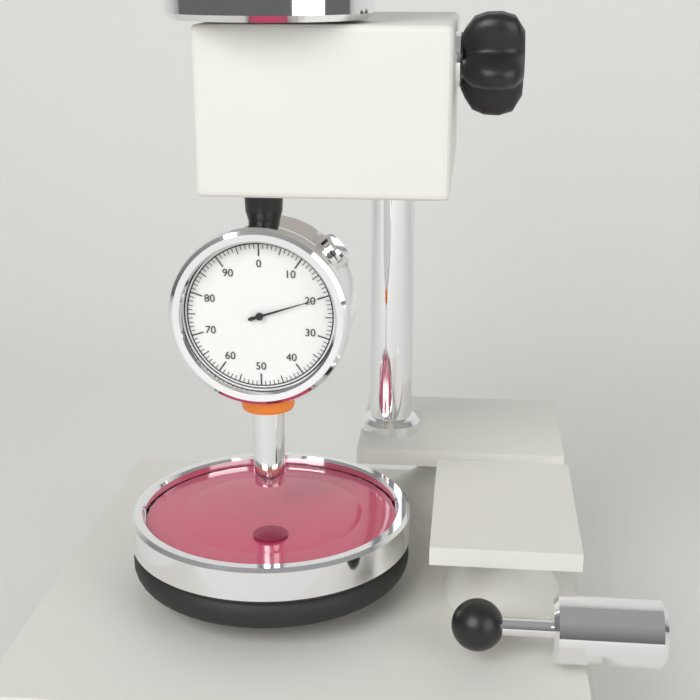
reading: 20 (no unit)
